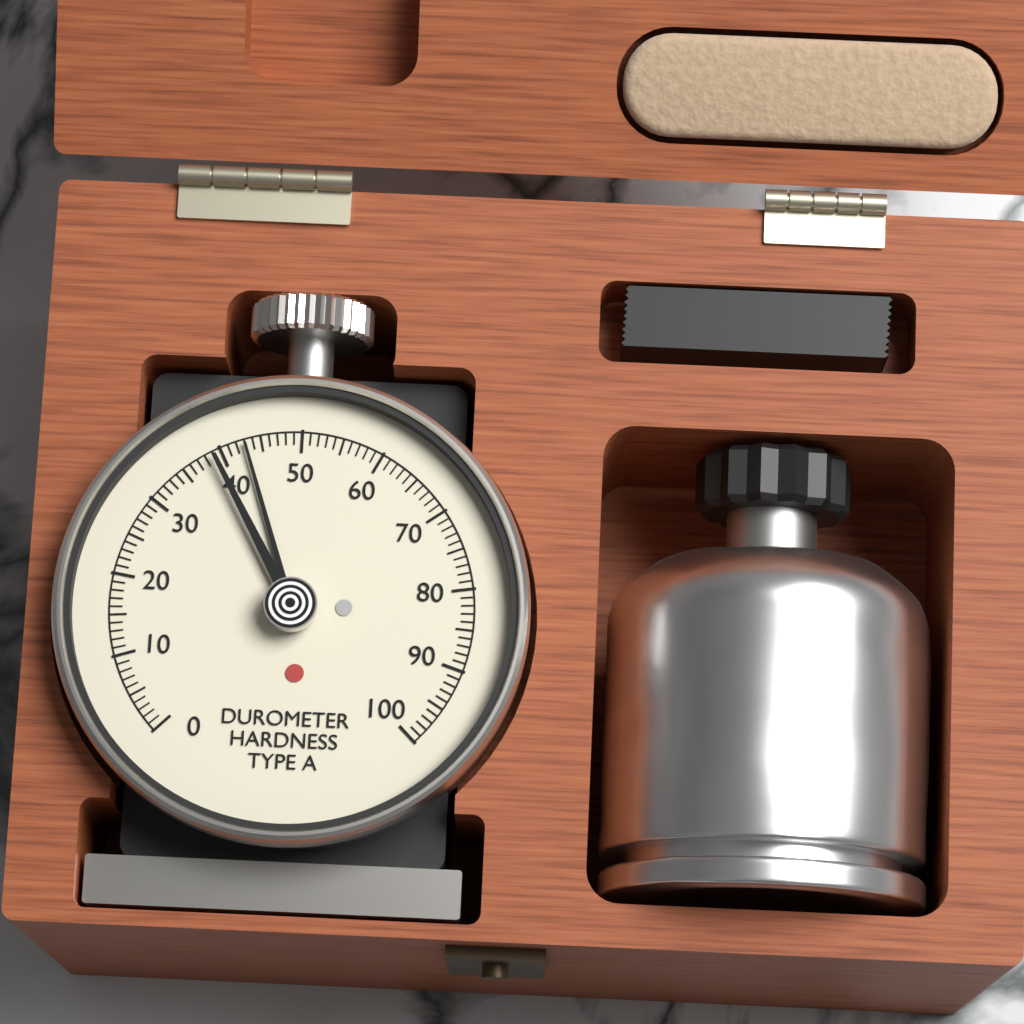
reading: 43 Shore A
